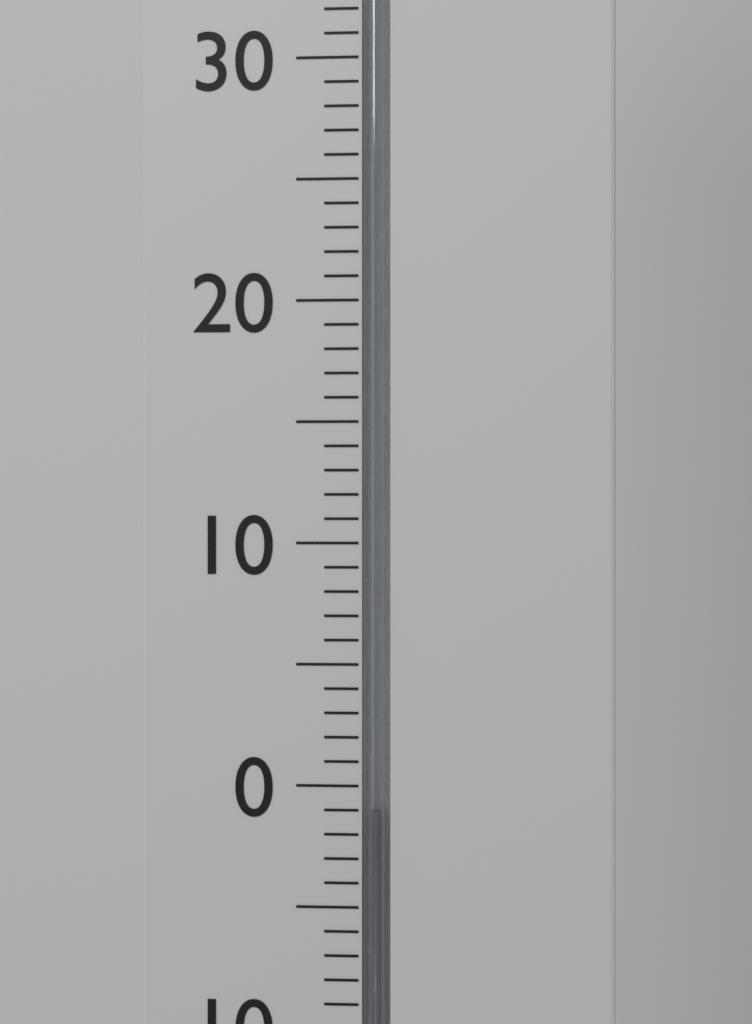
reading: -1 °C
